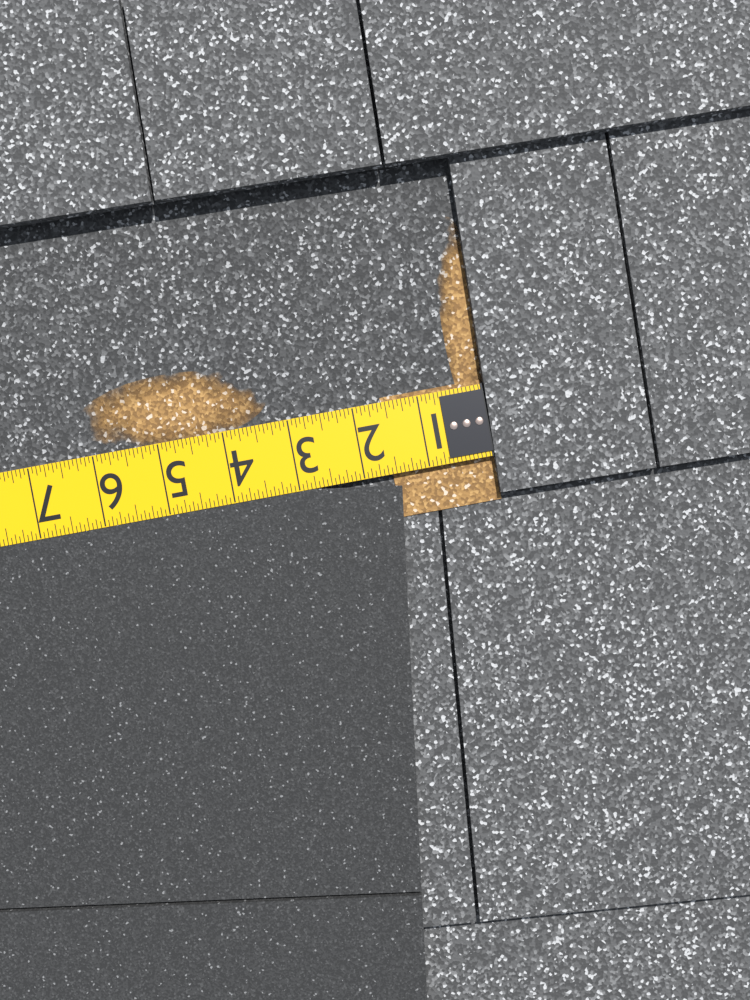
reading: 1.5625 in
